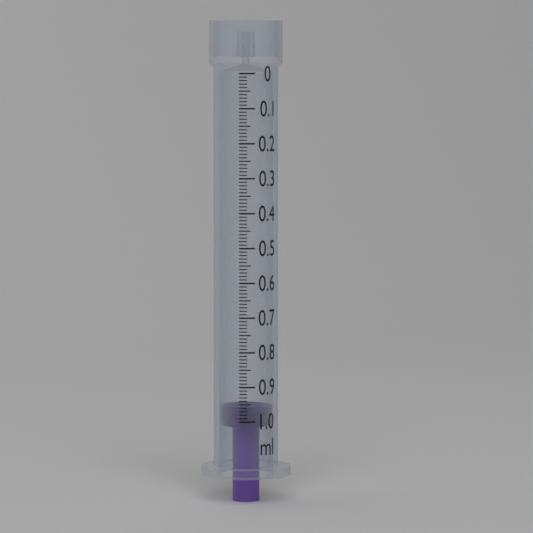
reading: 0.96 ml
